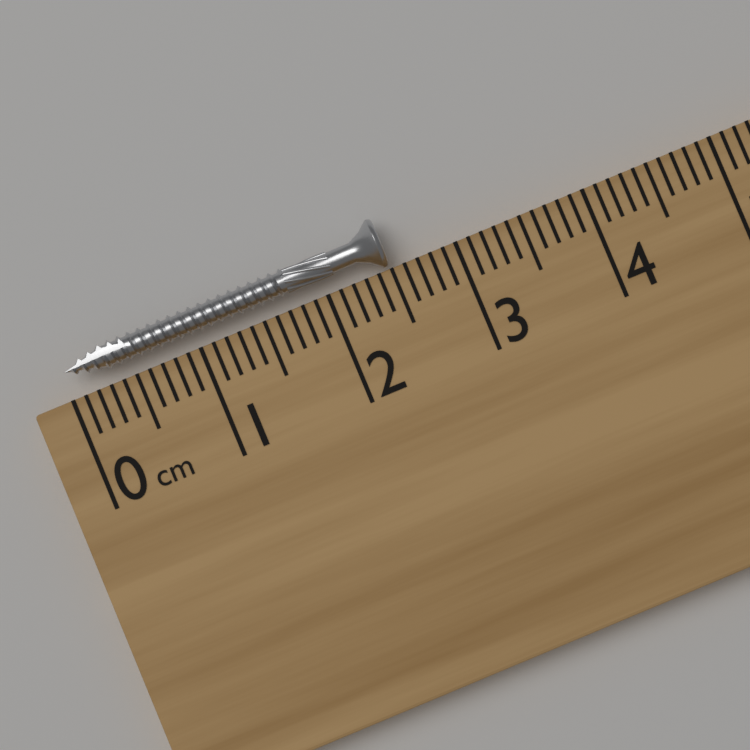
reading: 2.5 cm
